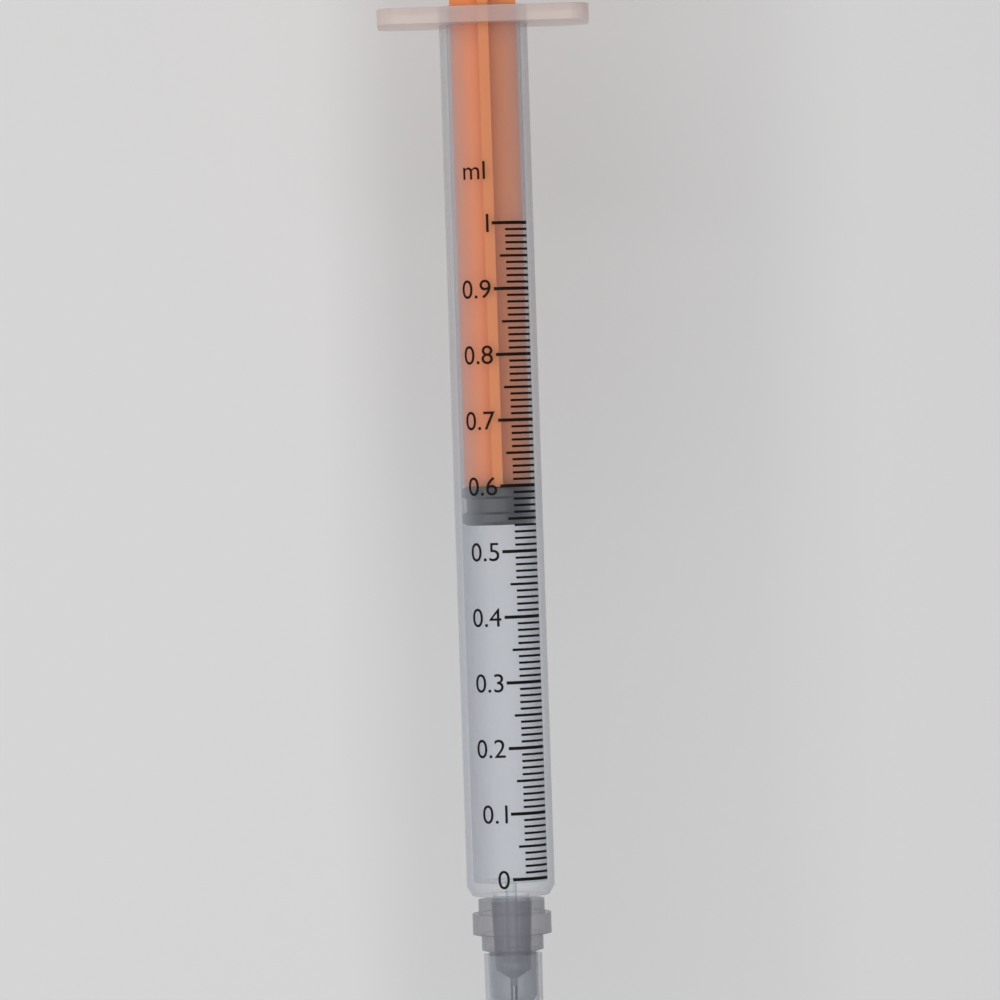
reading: 0.54 ml
